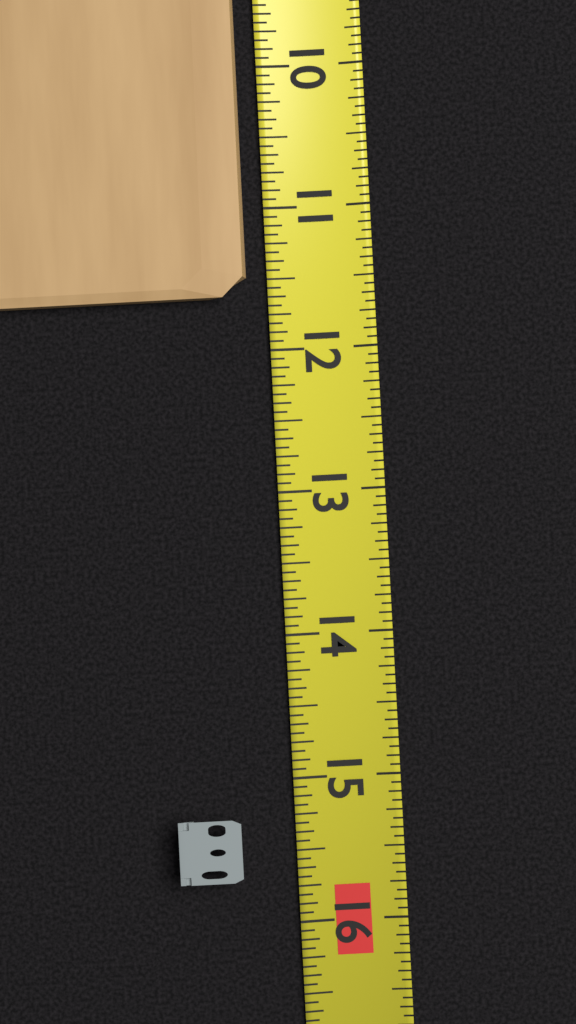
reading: 11.6250 (no unit)
